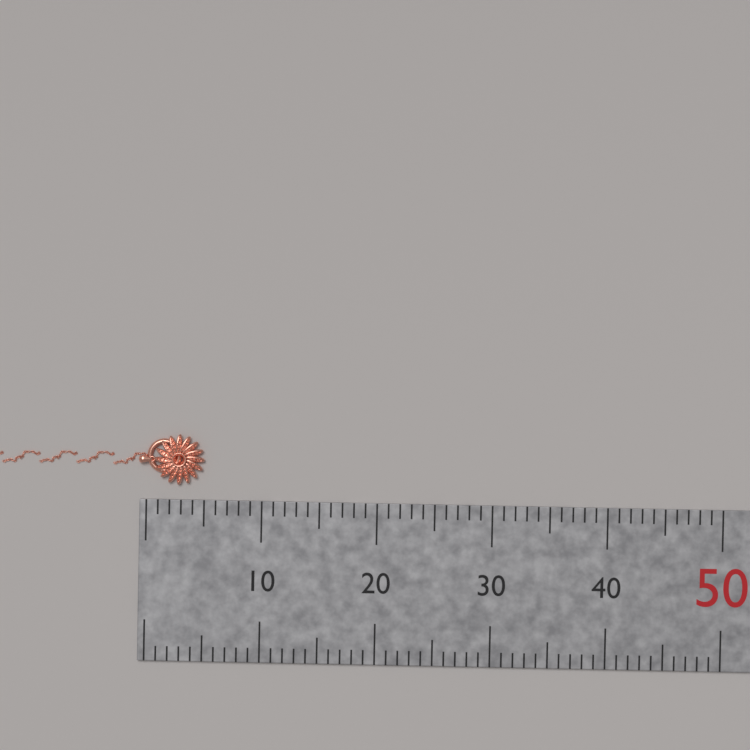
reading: 5 mm
